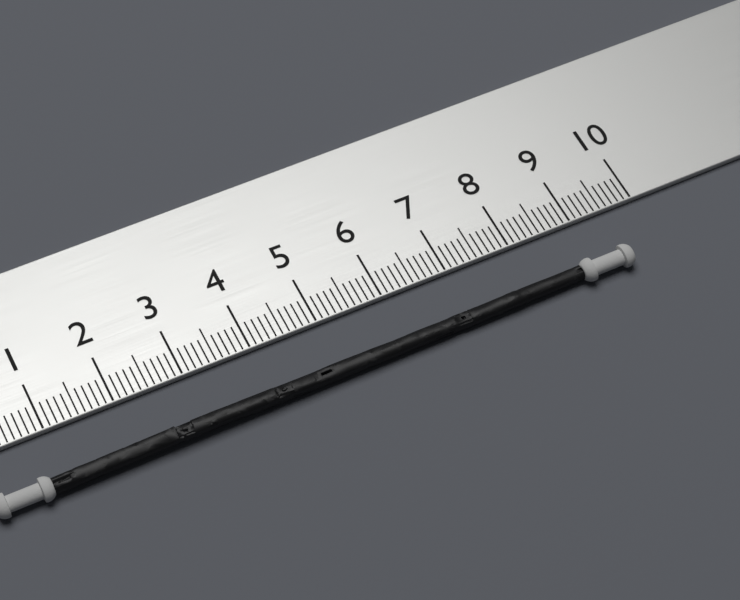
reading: 9.5 cm
